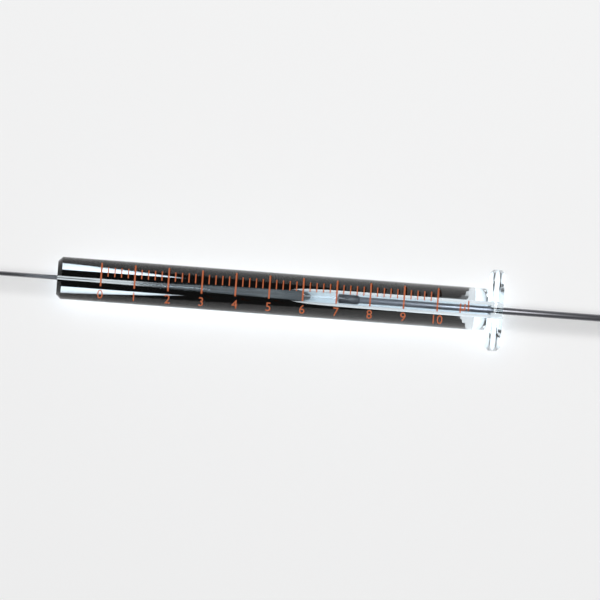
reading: 7.2 µl
